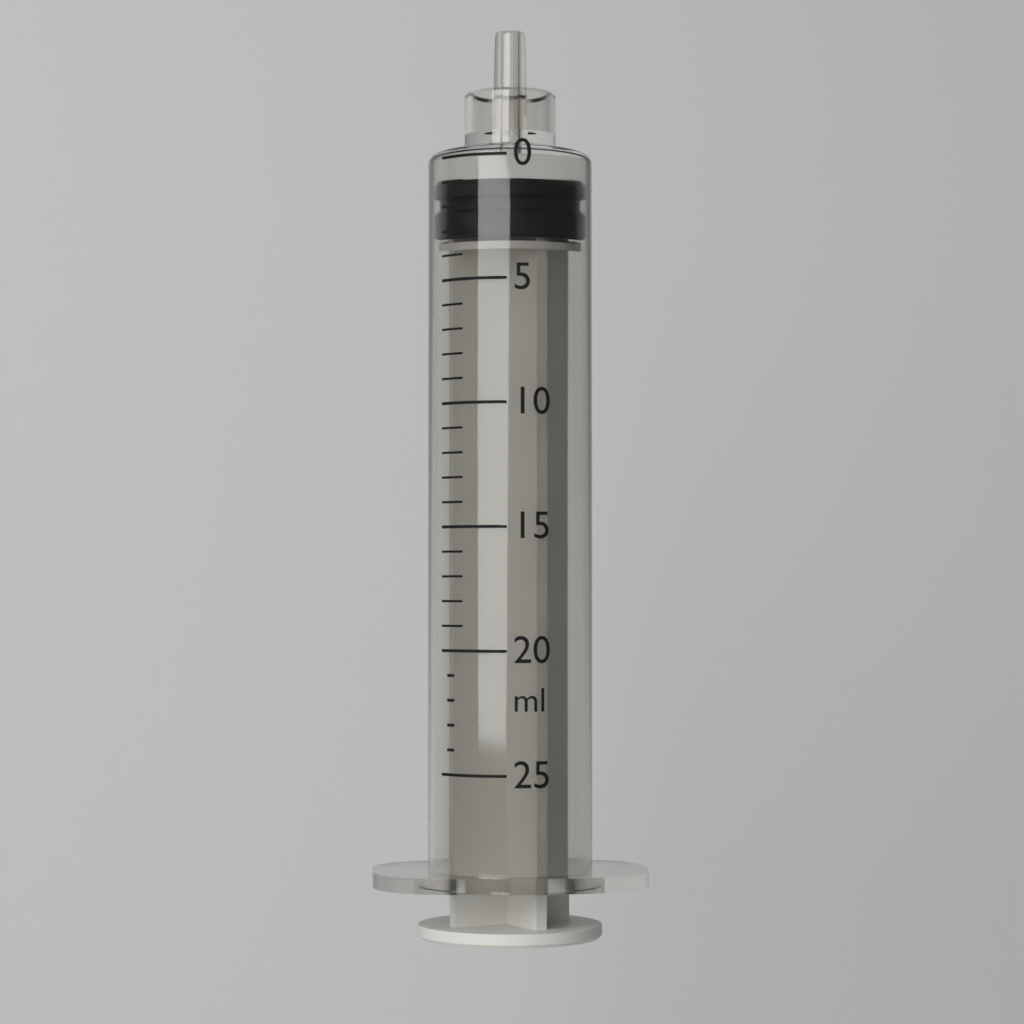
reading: 1 ml
